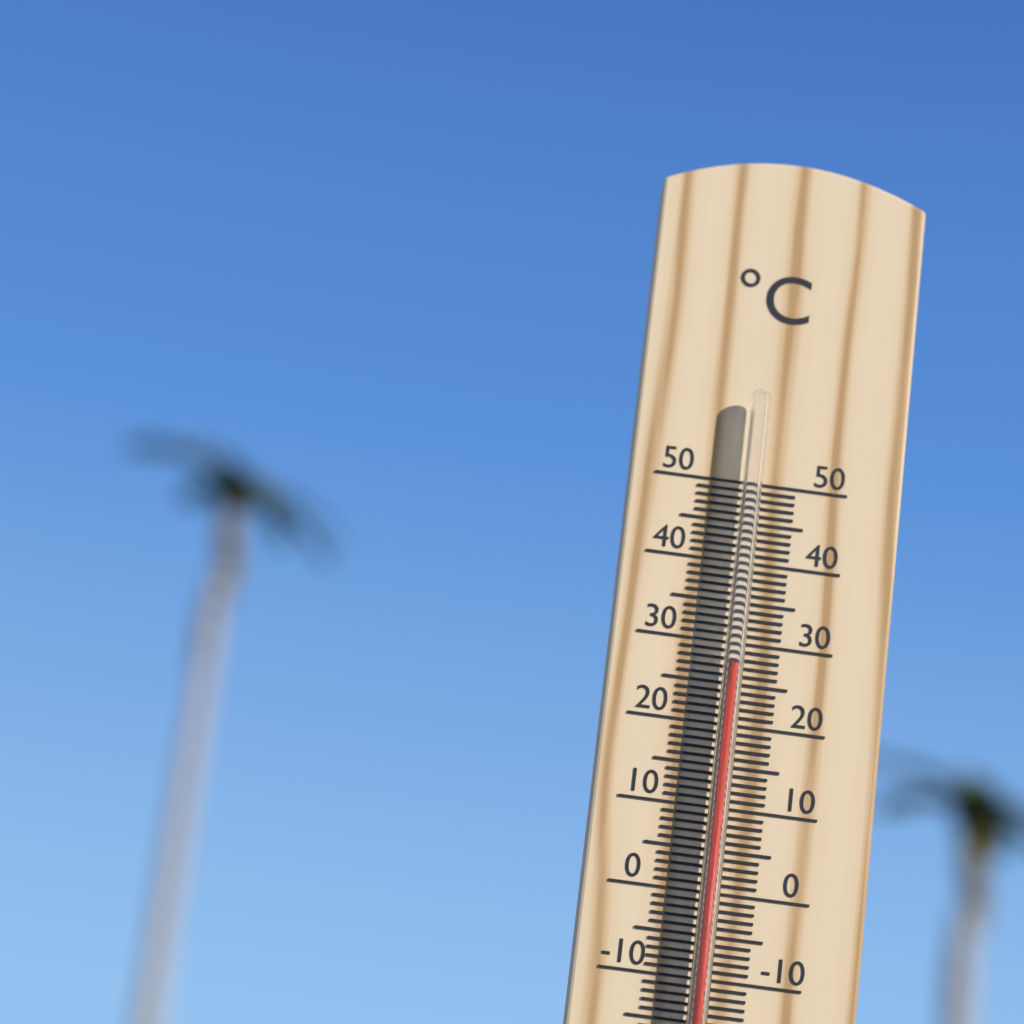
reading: 27 °C
